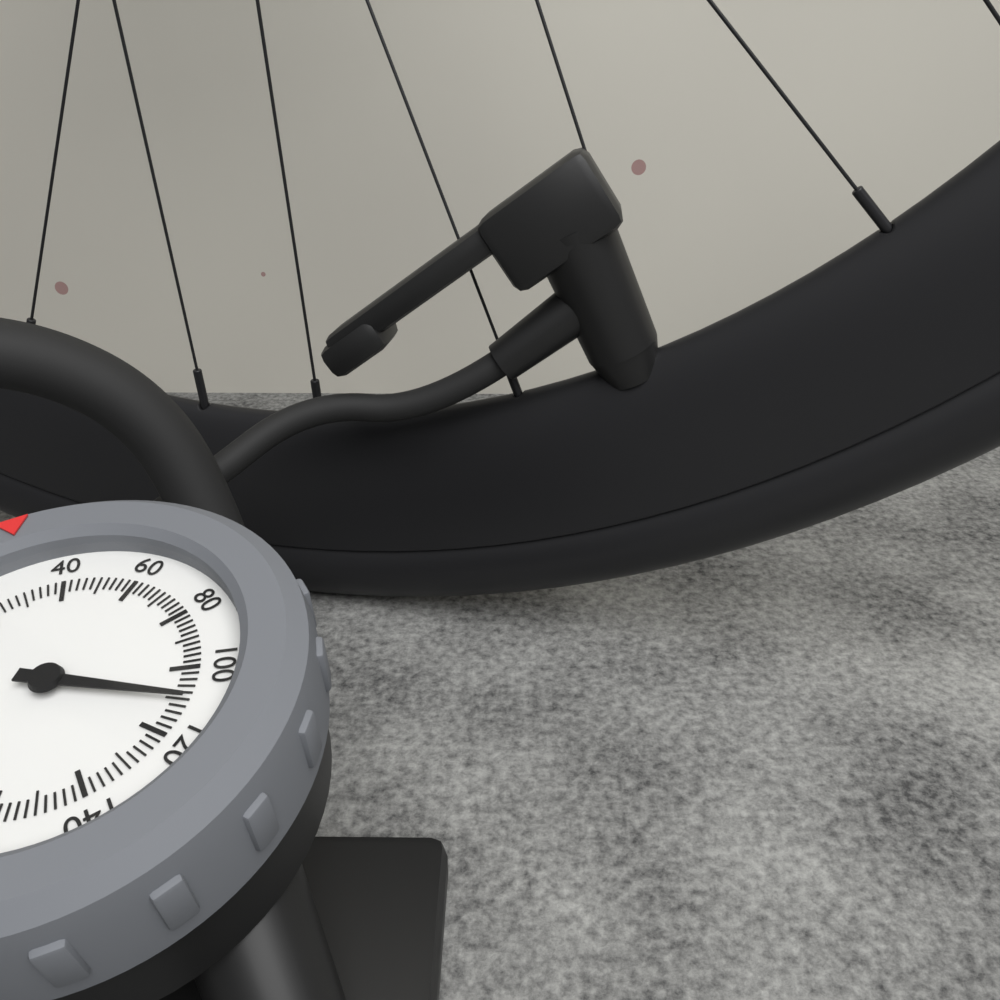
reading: 110 psi
